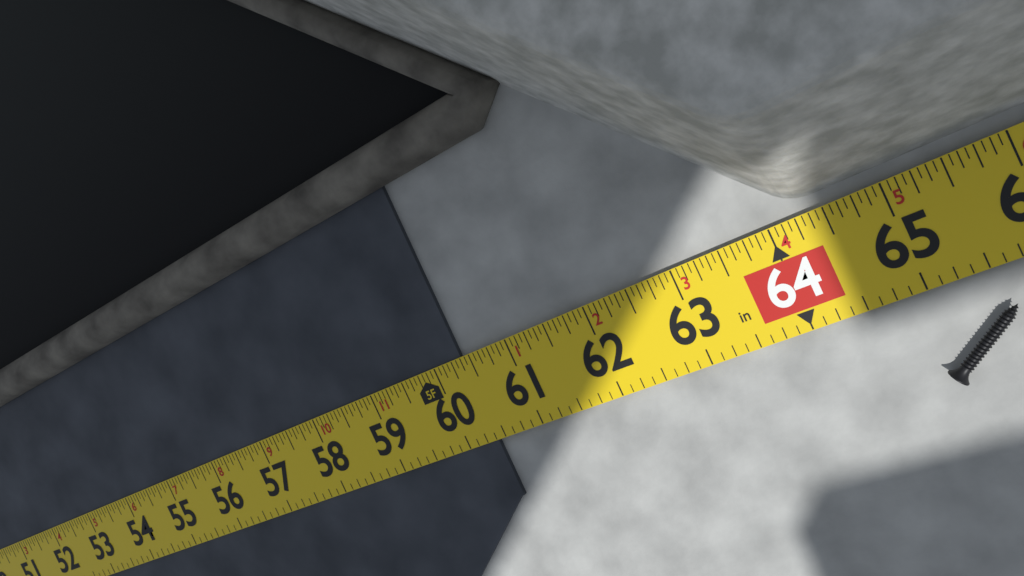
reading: 60.3750 in
